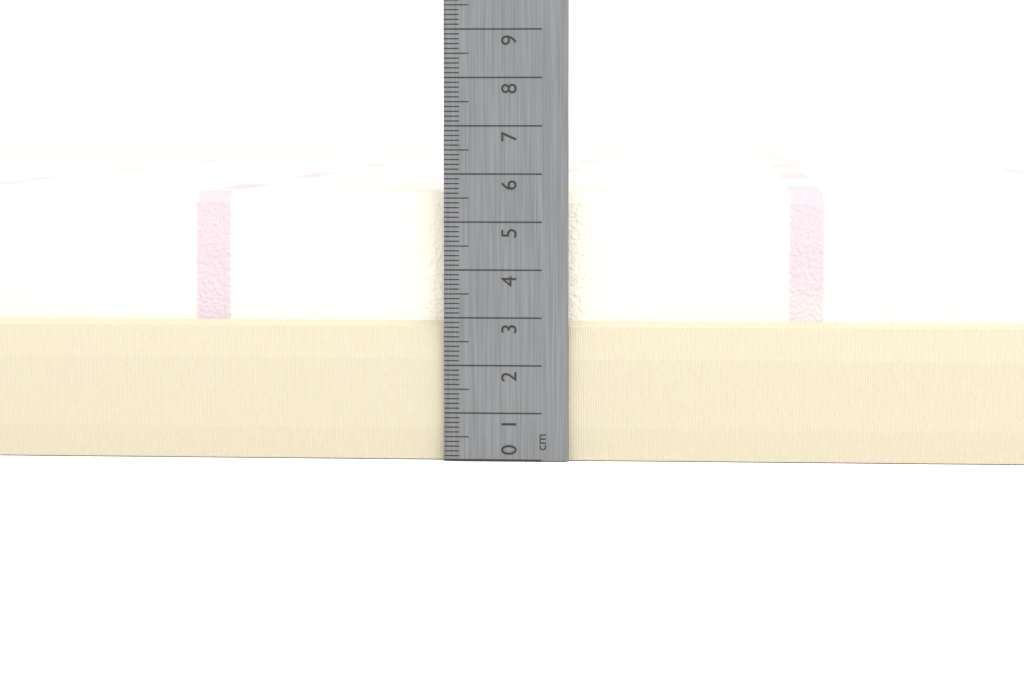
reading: 5.6 cm
